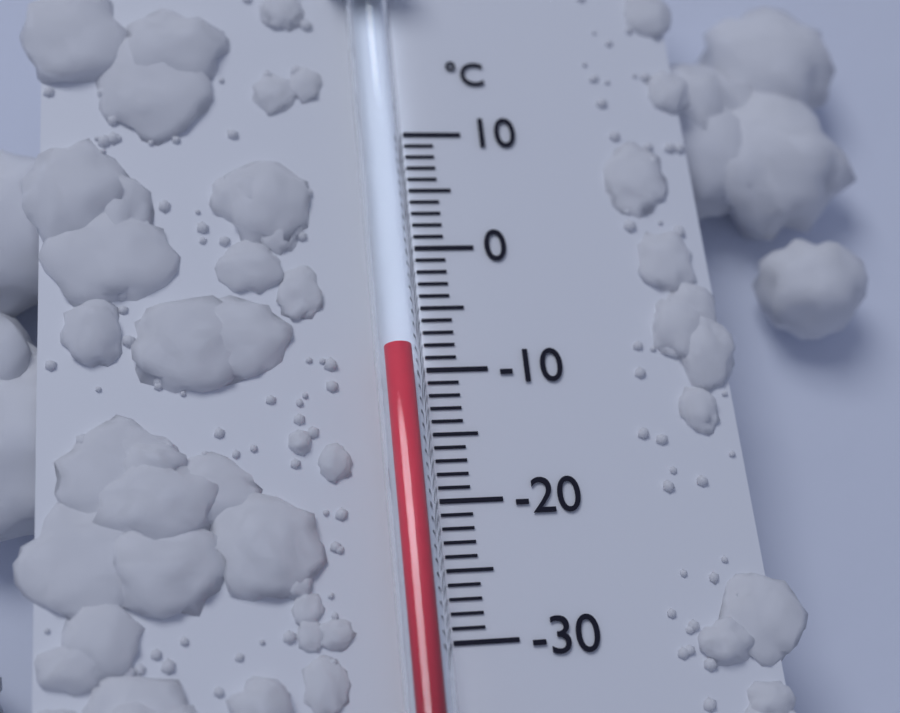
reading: -9 °C
